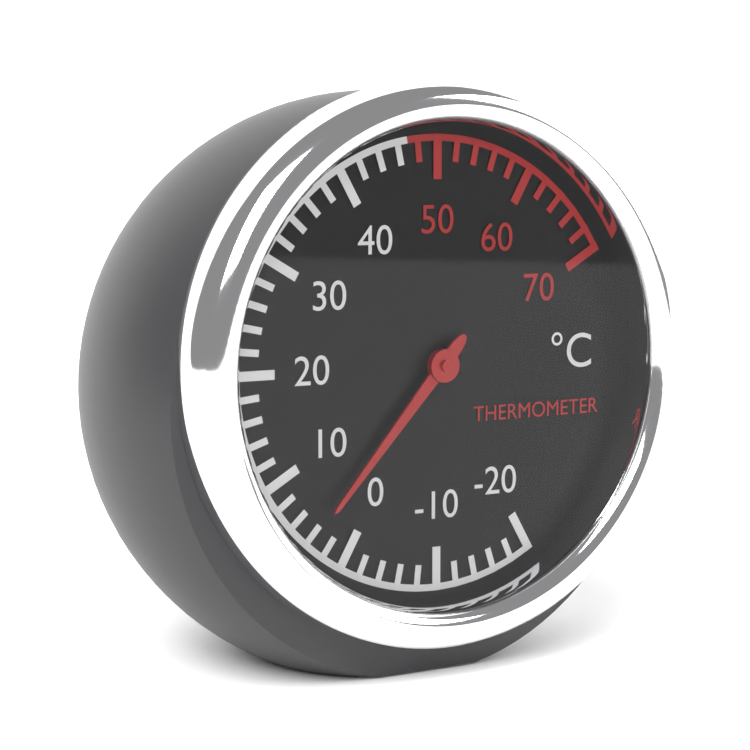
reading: 4 °C
